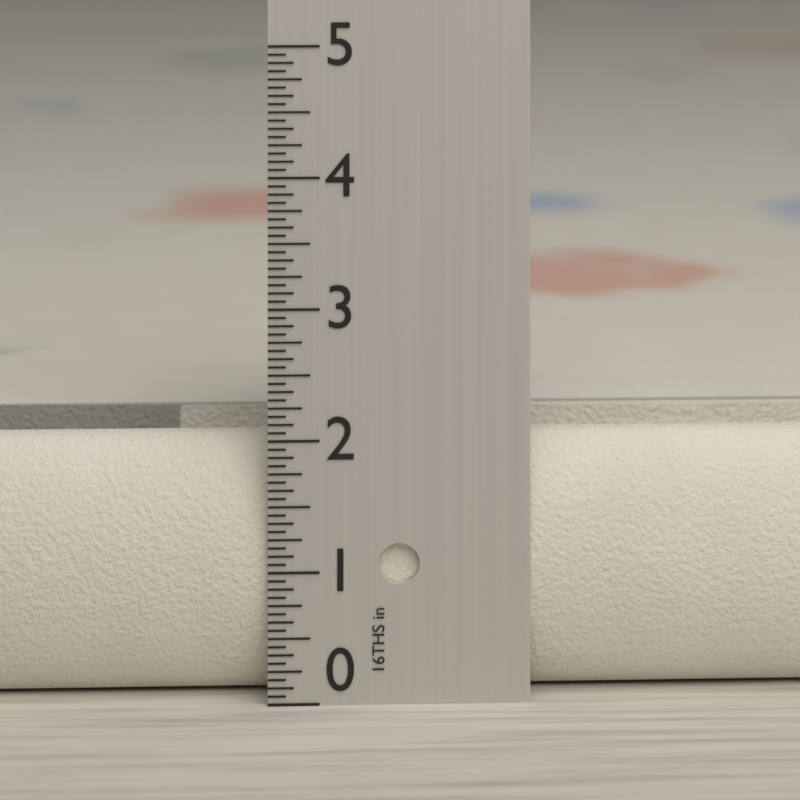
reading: 2.0000 in
